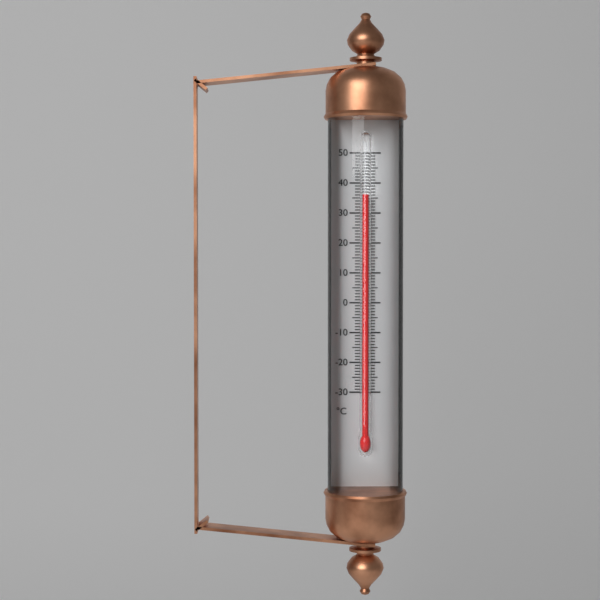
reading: 36 °C
